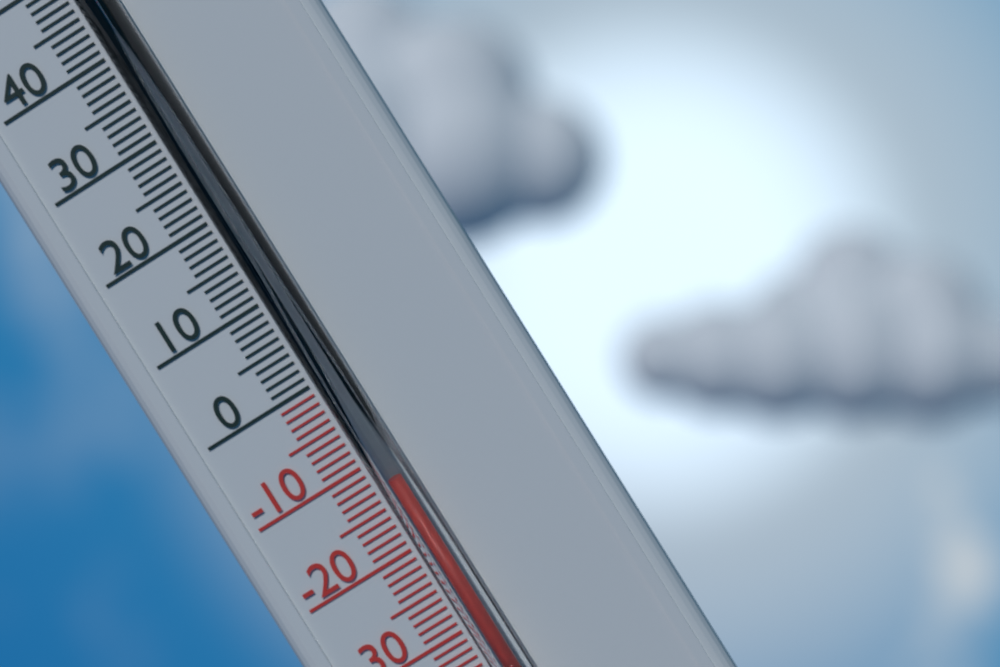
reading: -13 °C
